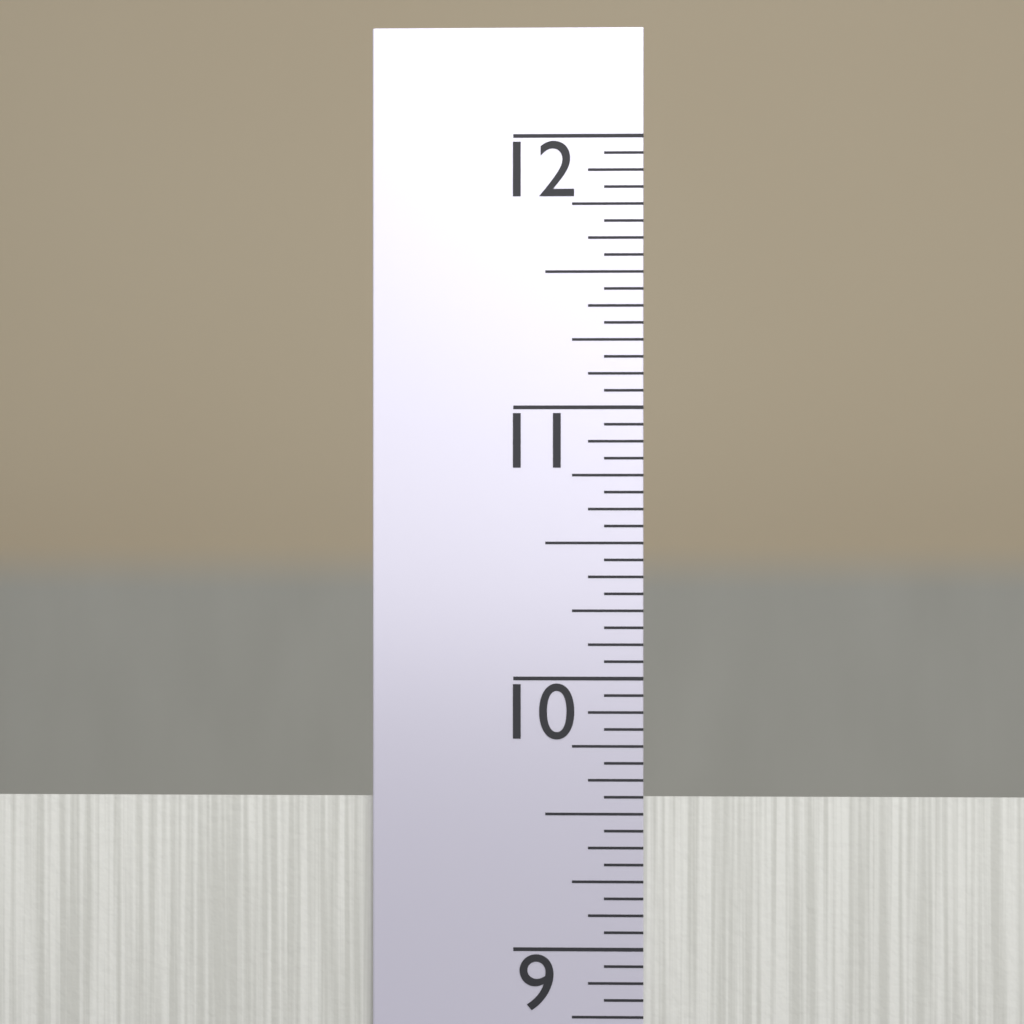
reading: 9.5625 in
